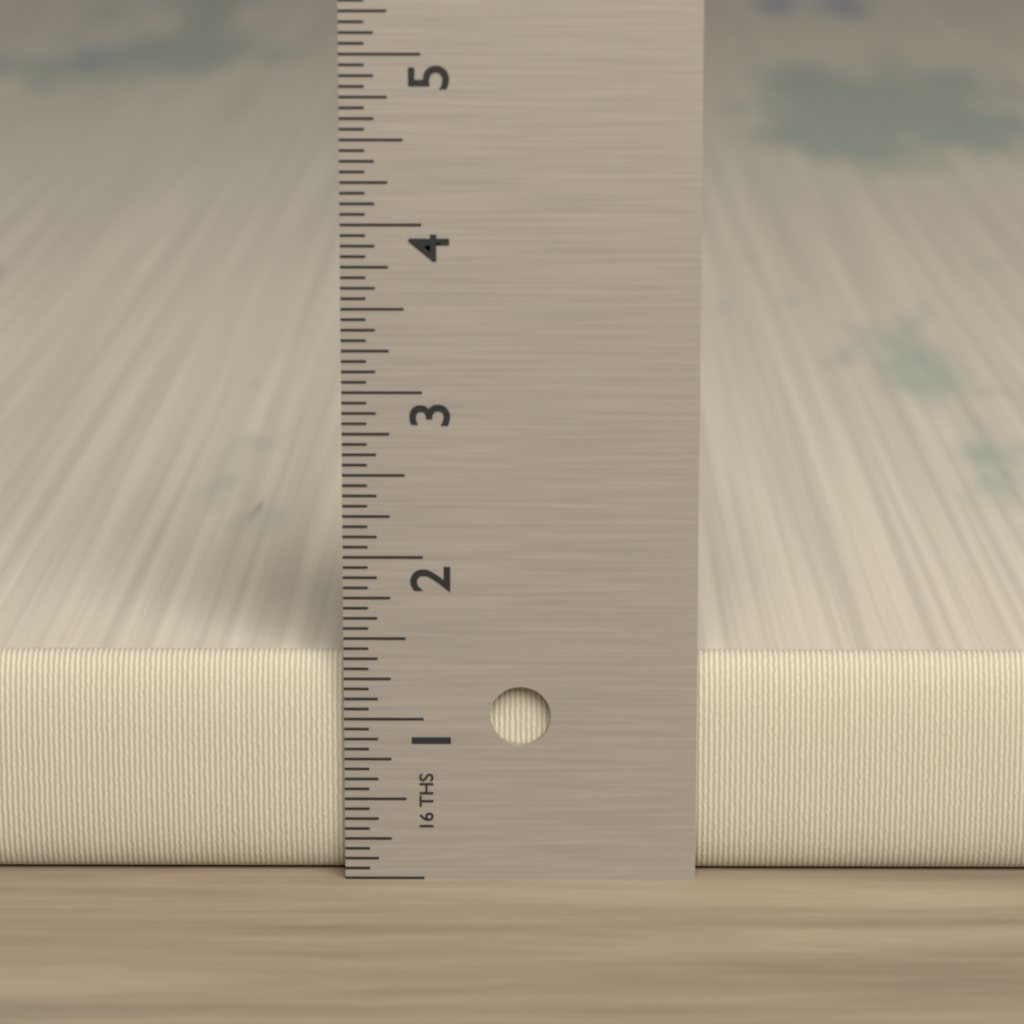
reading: 1.3750 in
